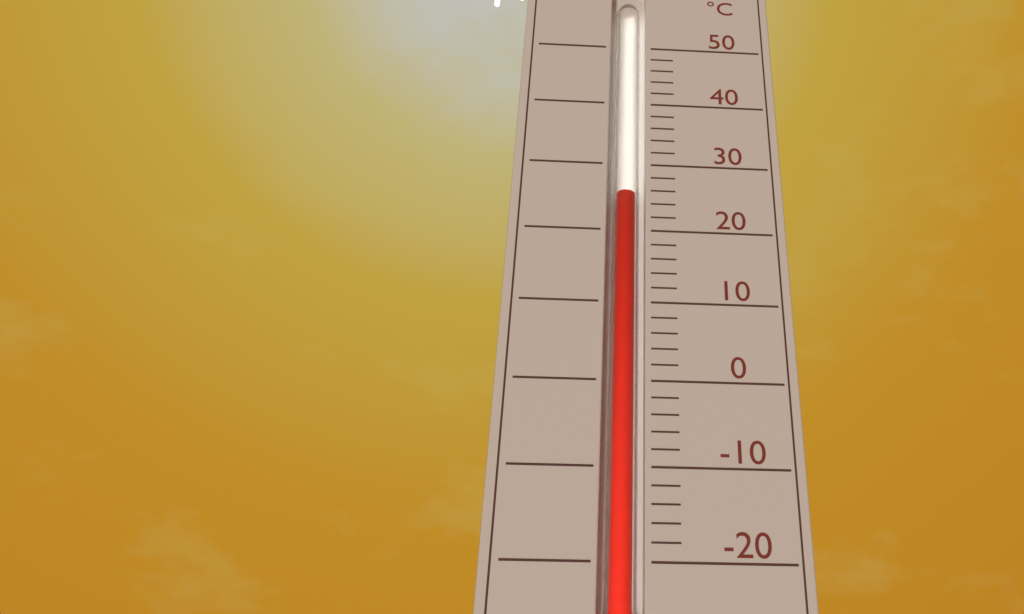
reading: 26 °C
